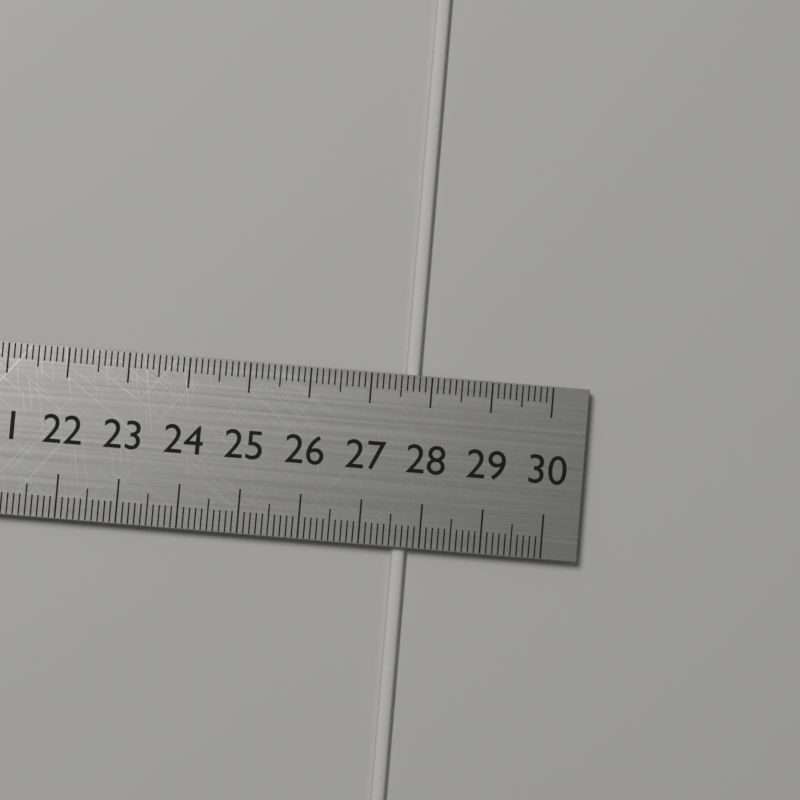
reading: 27.8 cm
